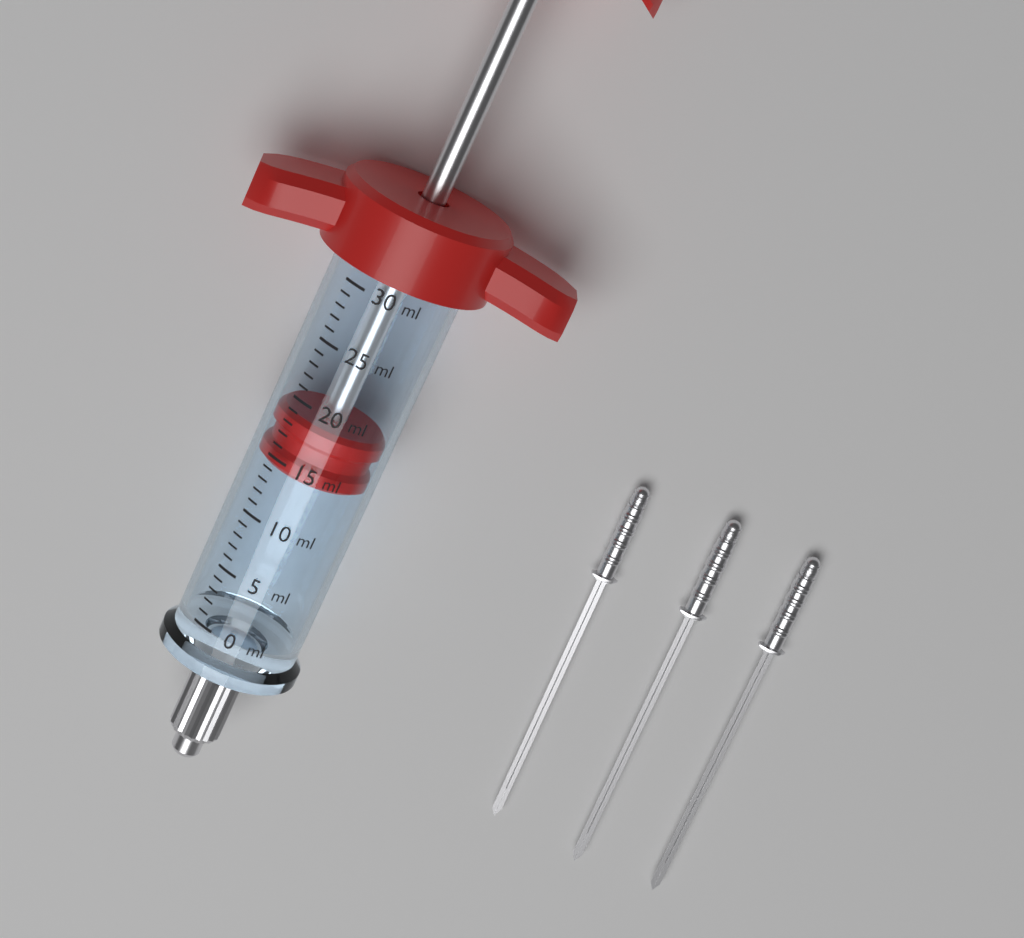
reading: 14 ml
